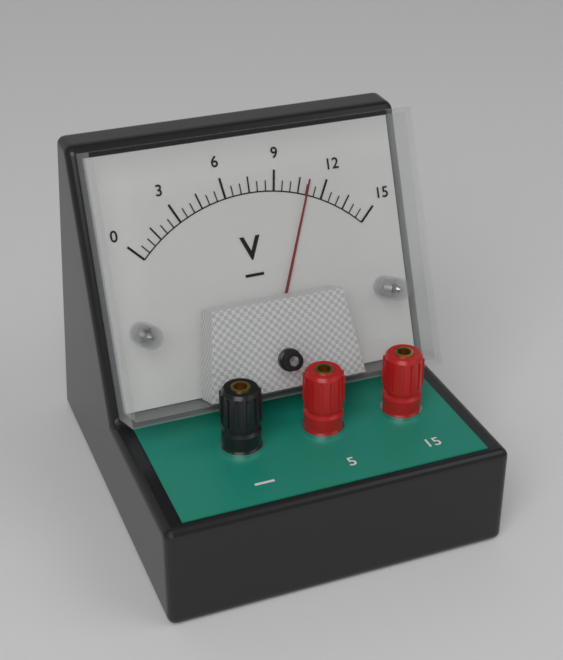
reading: 11.0 V
